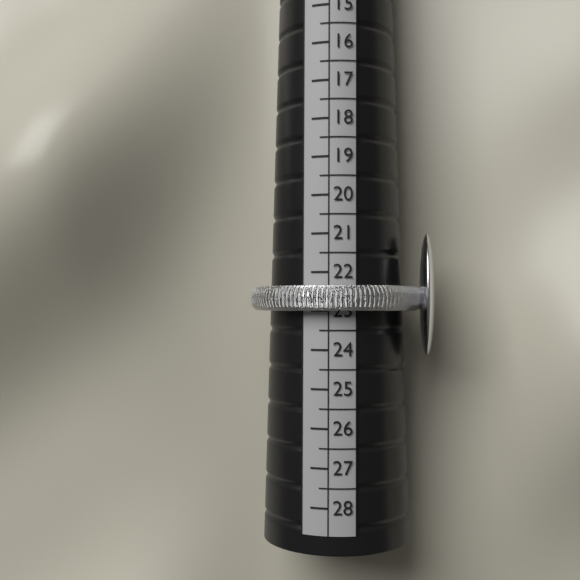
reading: 23.0 (no unit)
